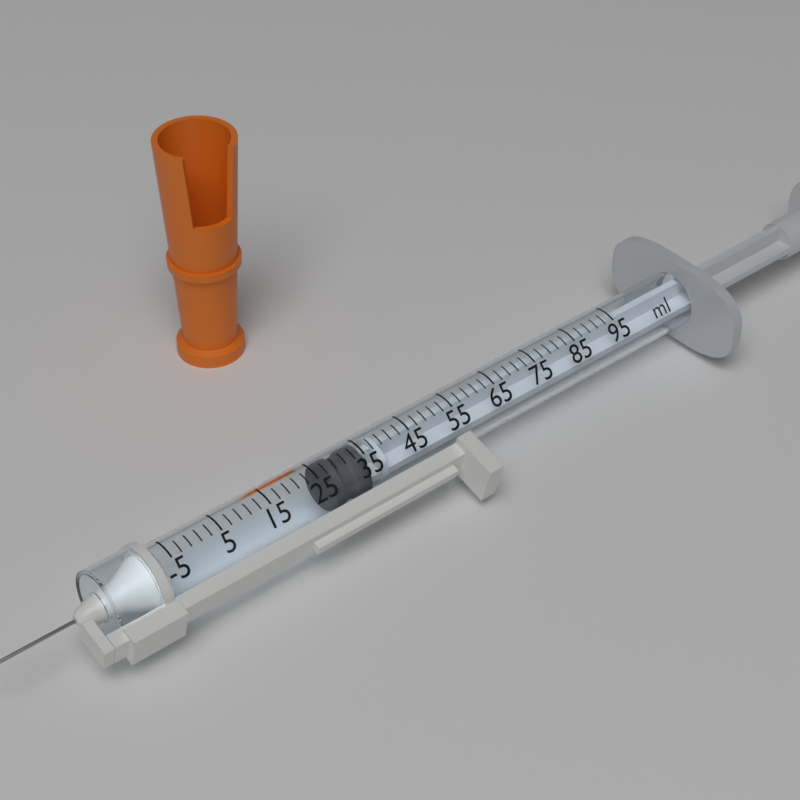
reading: 27 ml
